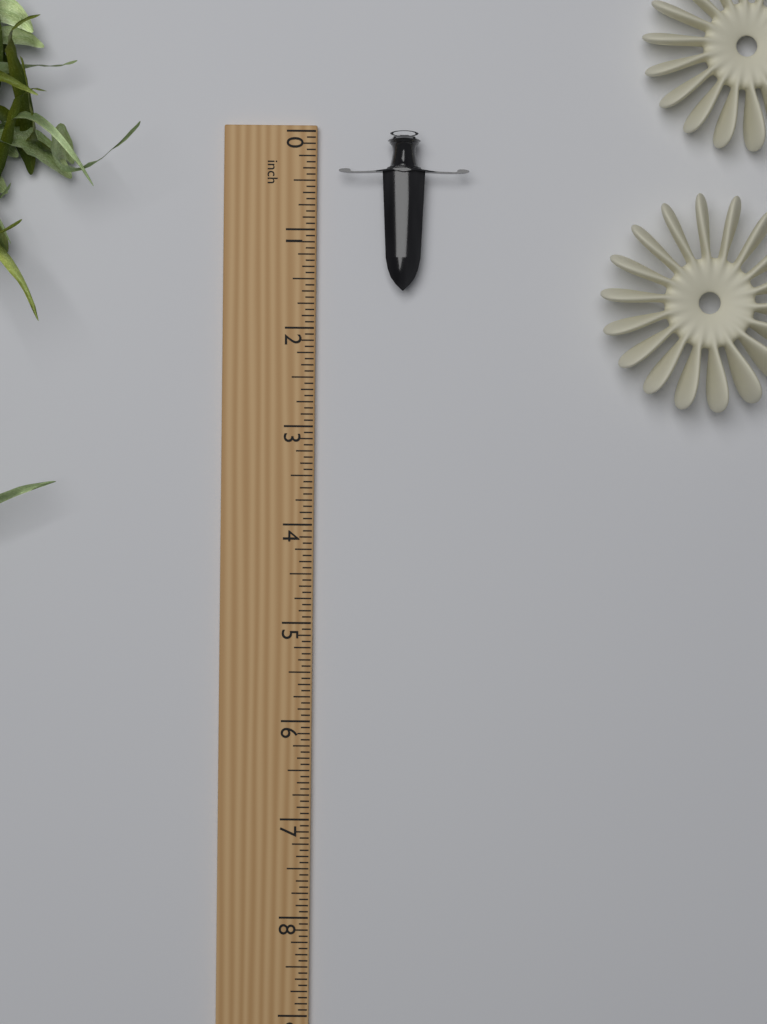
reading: 1.6250 inch
